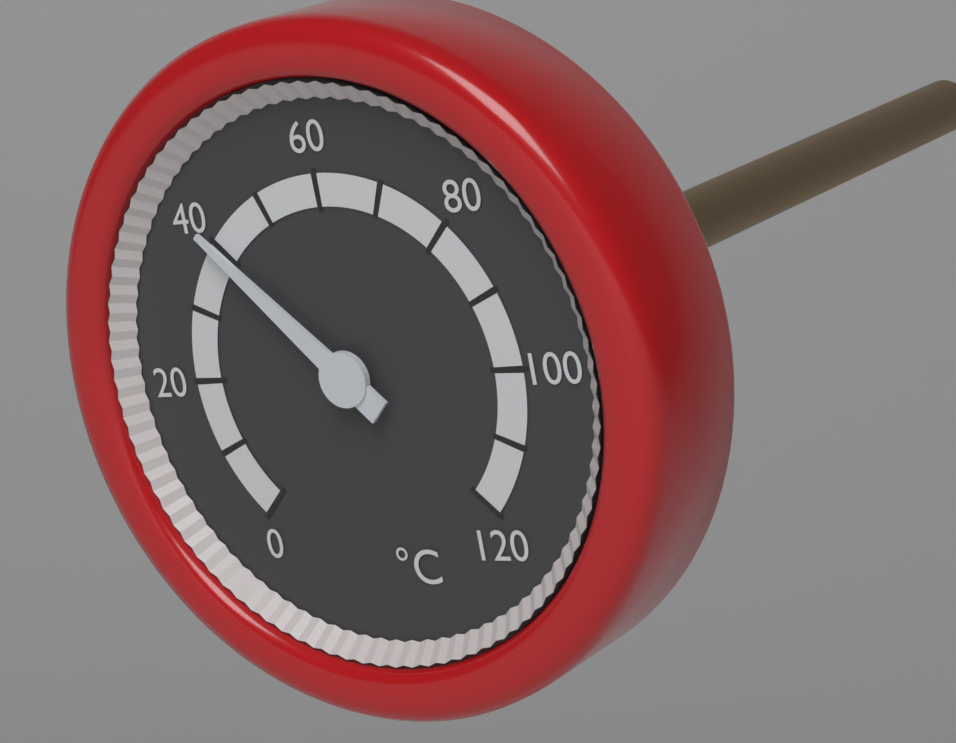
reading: 40 °C
